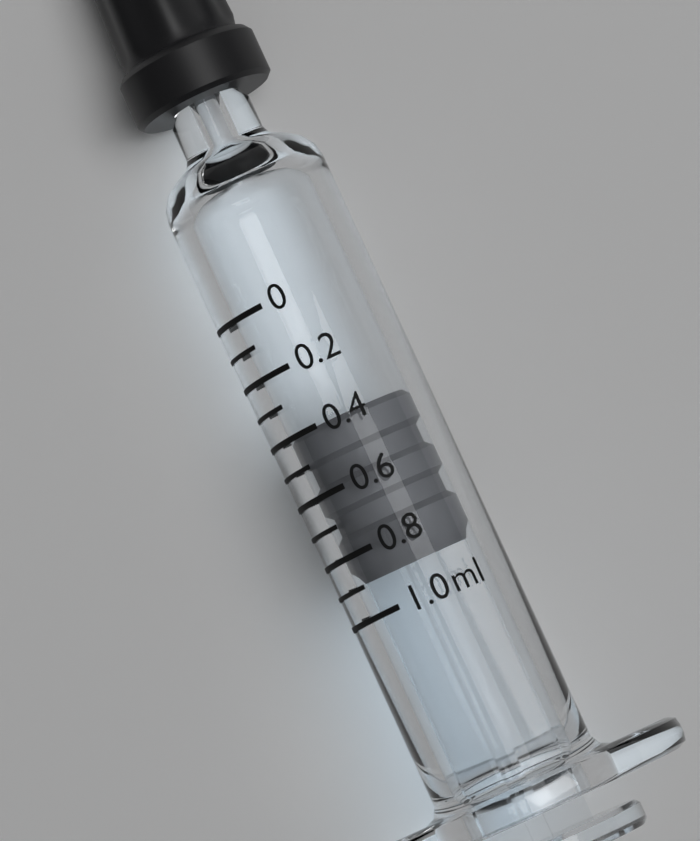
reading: 0.4 ml
